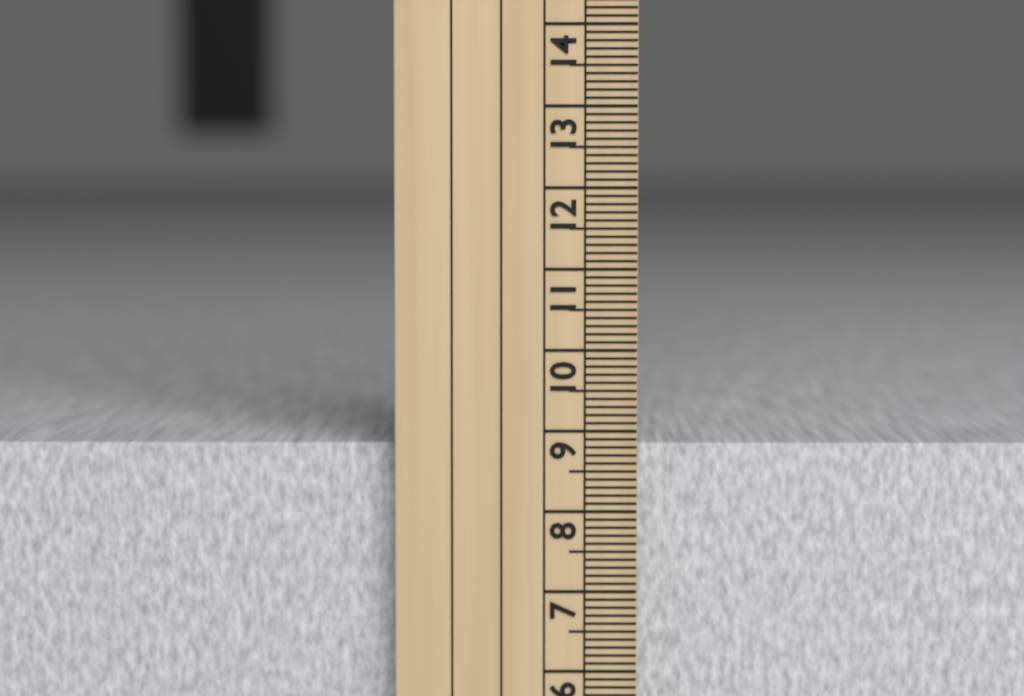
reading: 8.8 cm
